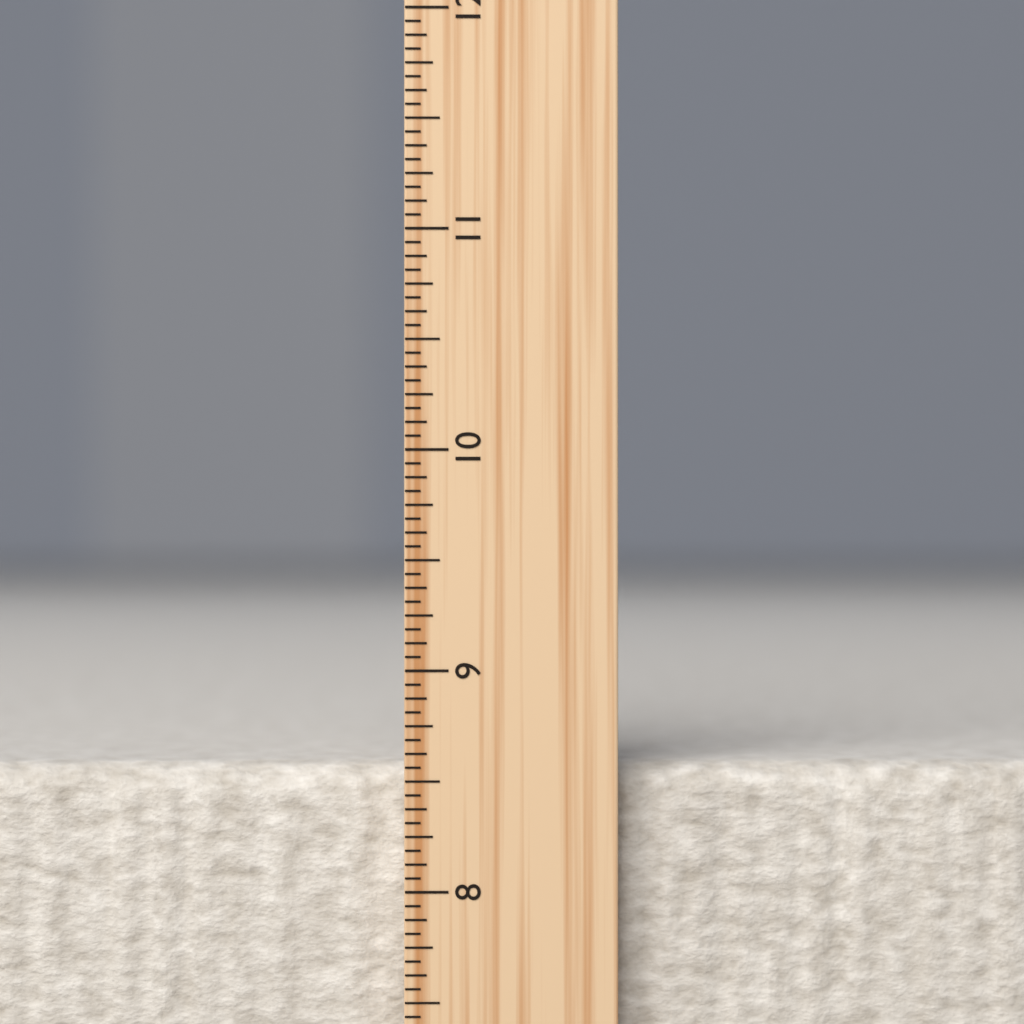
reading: 8.5625 inch
